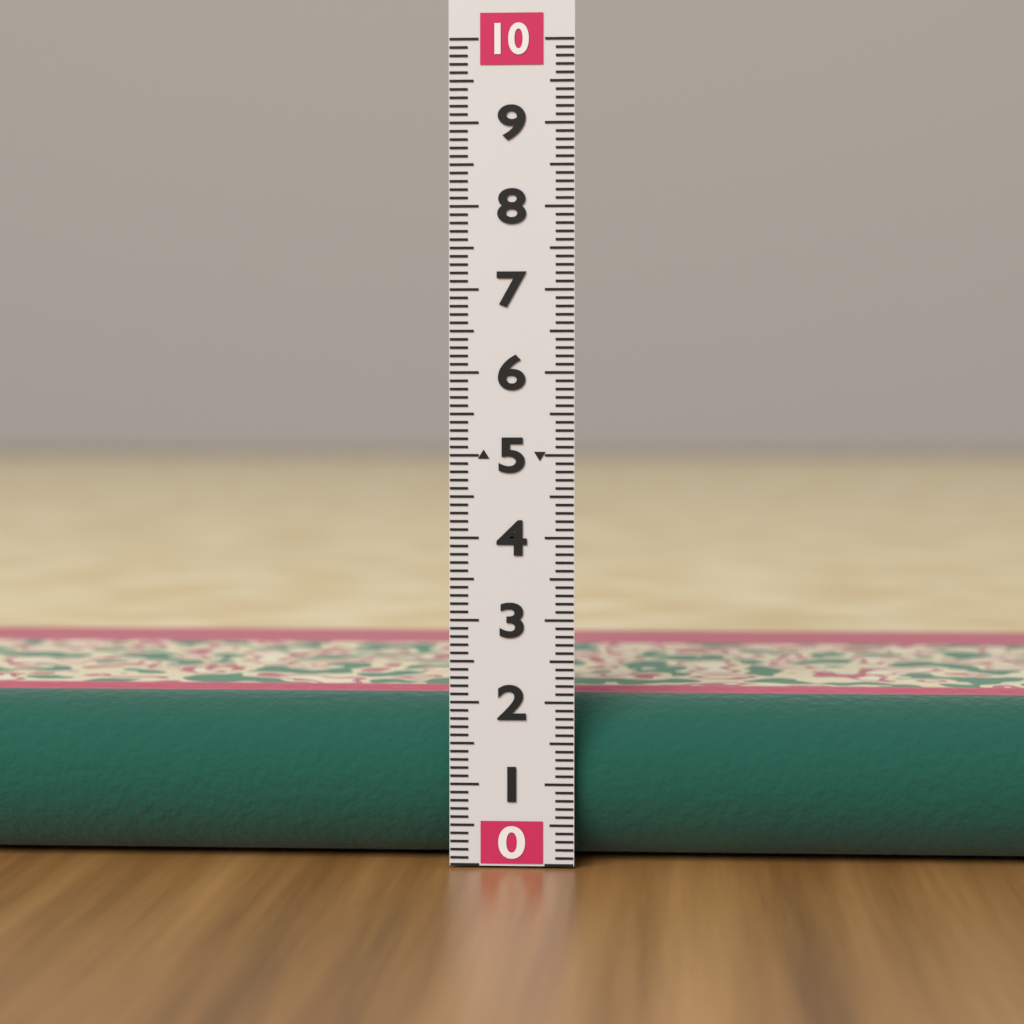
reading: 2.0 (no unit)
